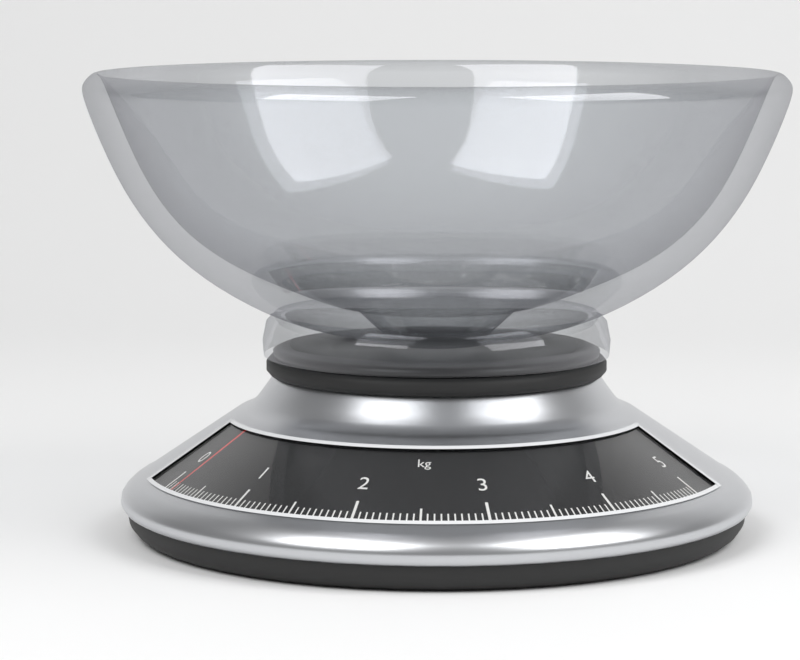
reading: 0.15 kg
